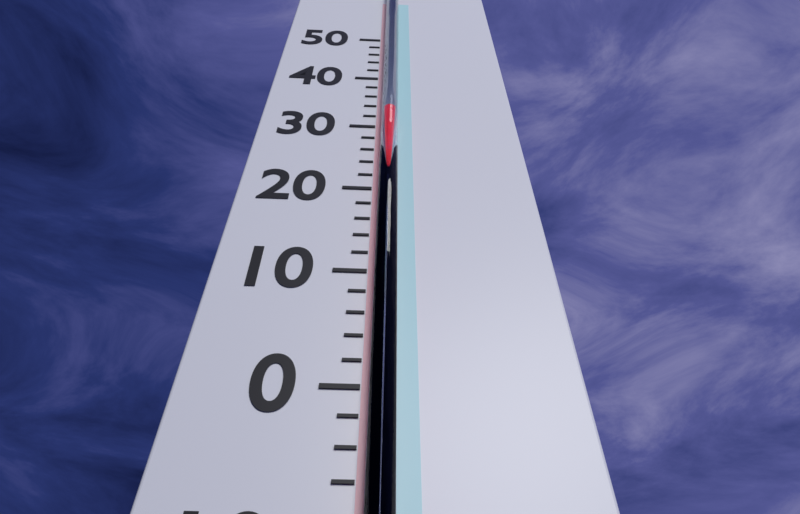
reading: 32 °C
